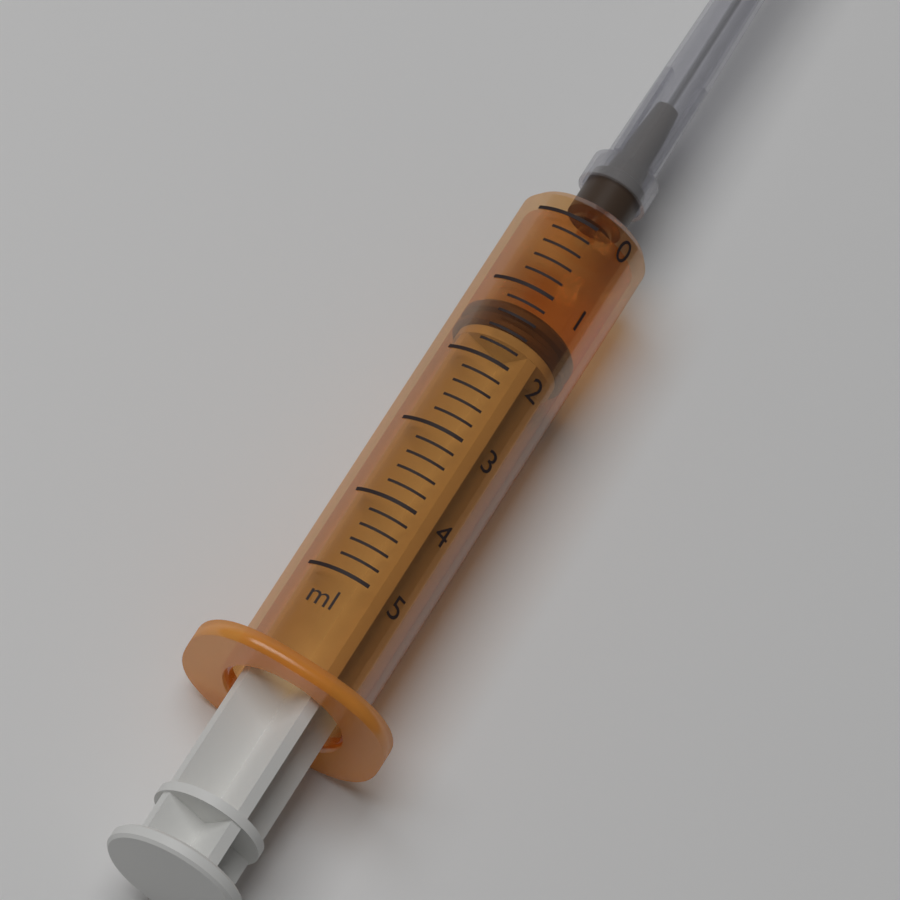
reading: 1.2 ml
